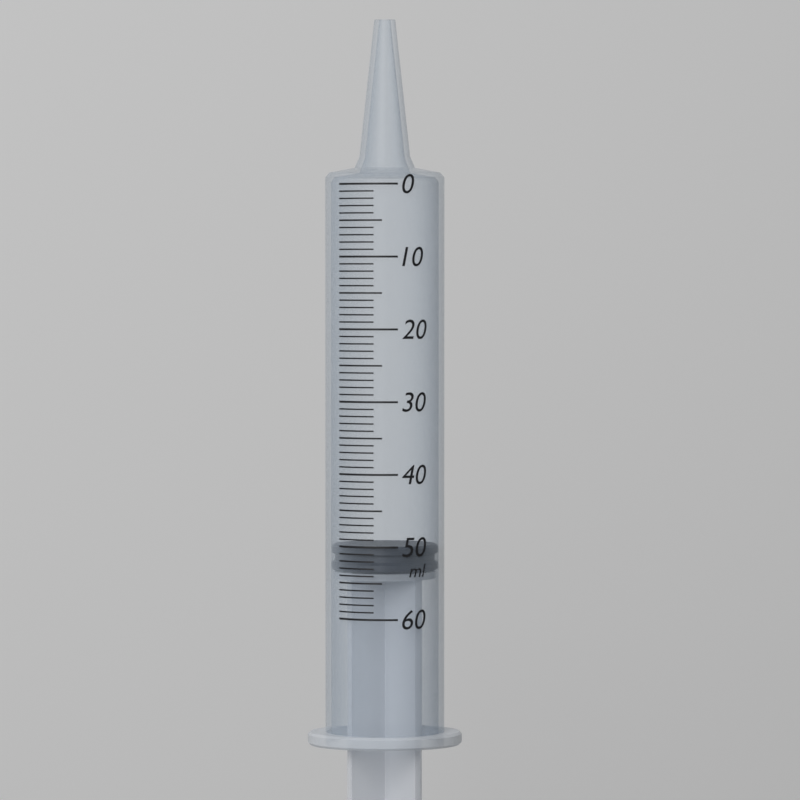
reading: 50 ml
